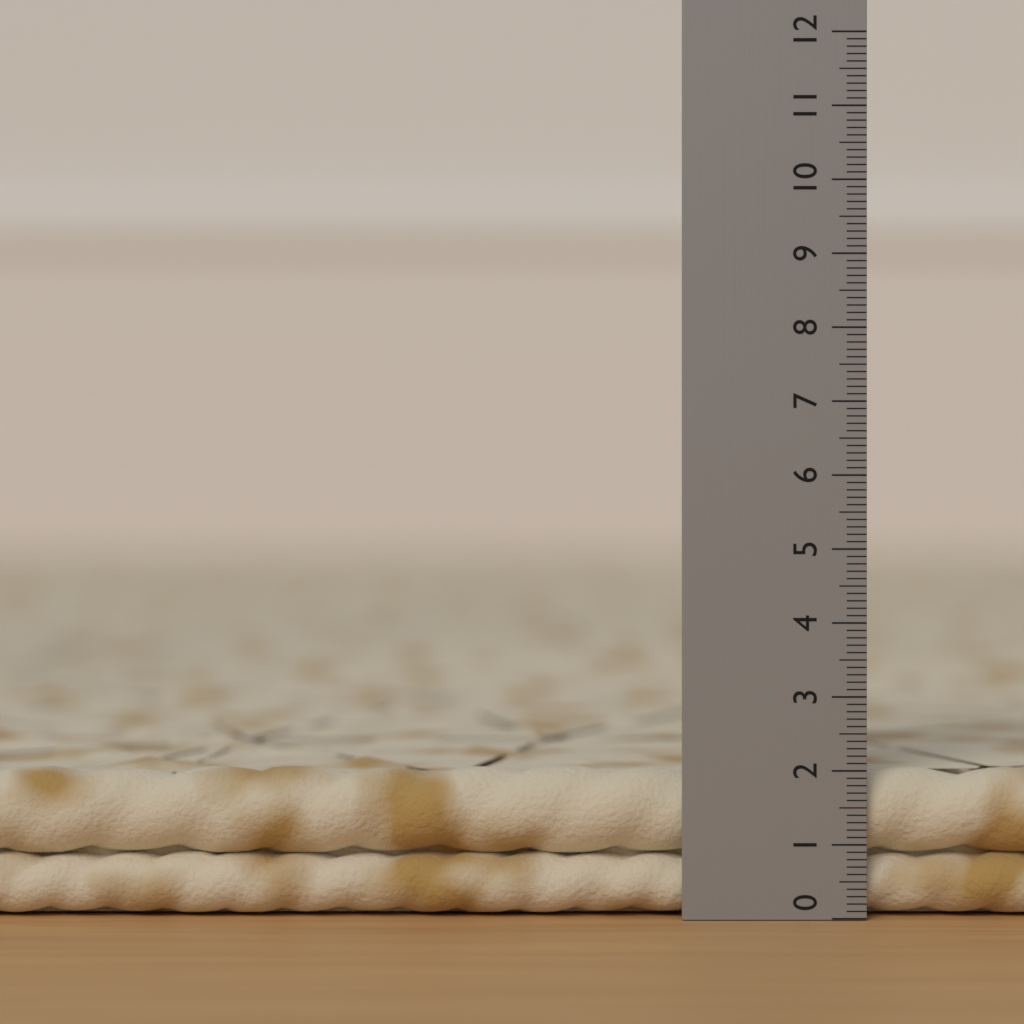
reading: 2.0 (no unit)
